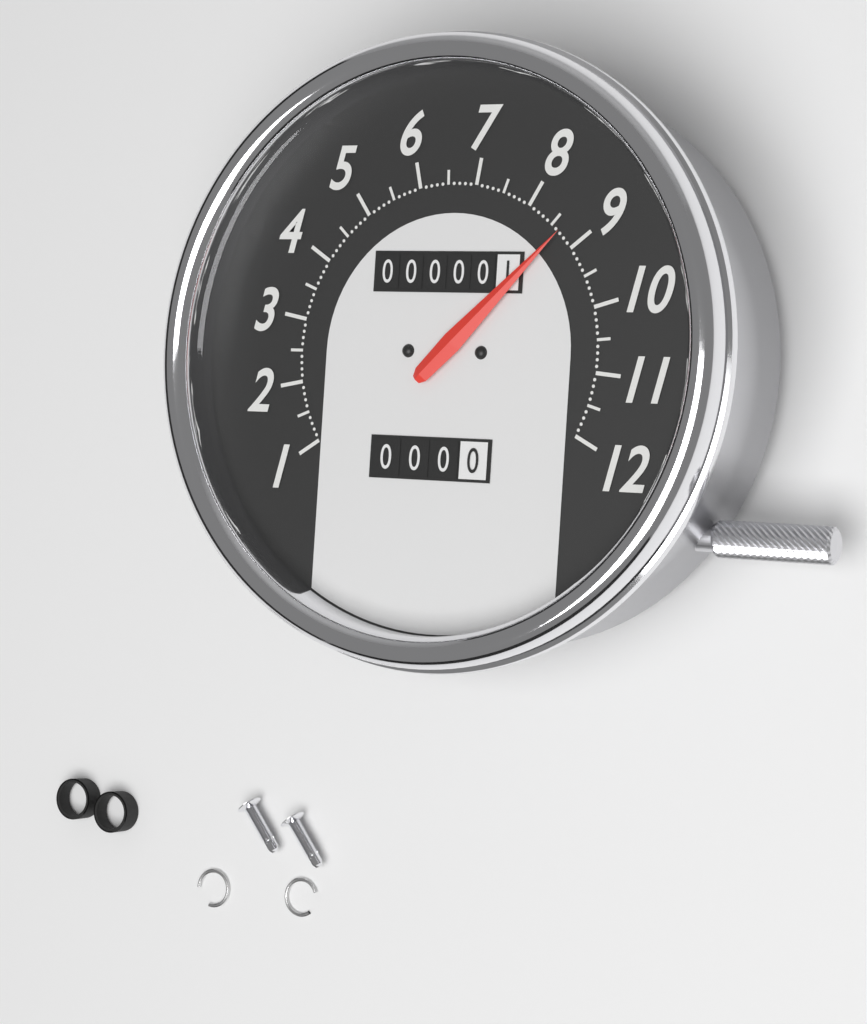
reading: 8.7 (no unit)
